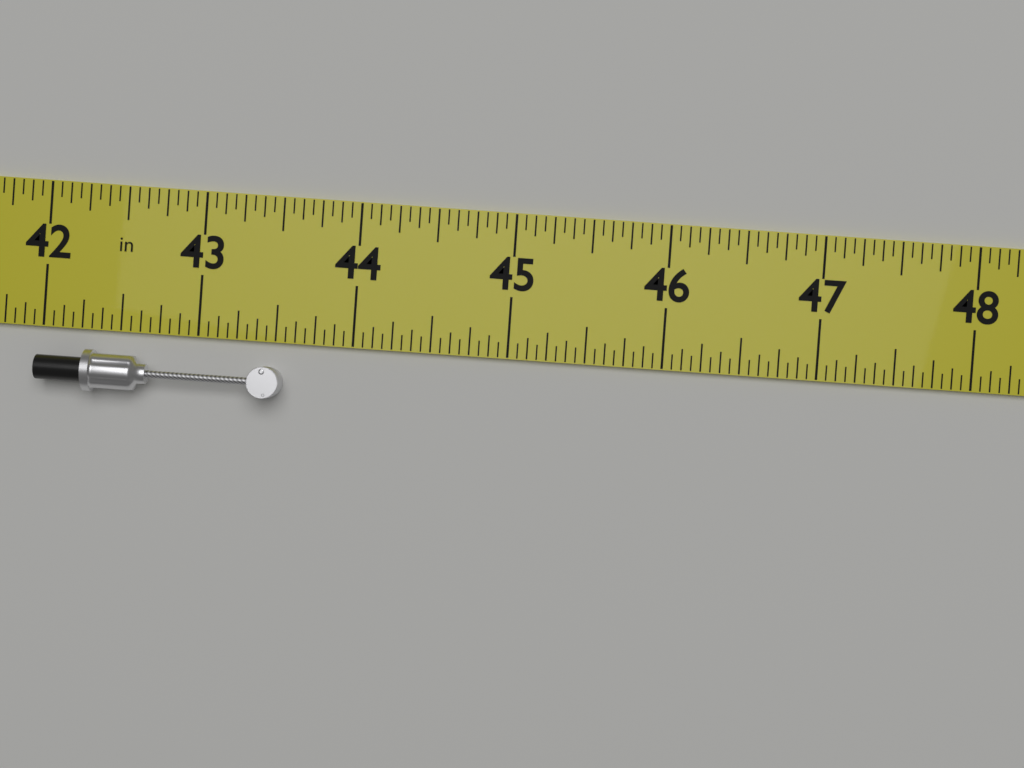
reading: 43.5625 in
